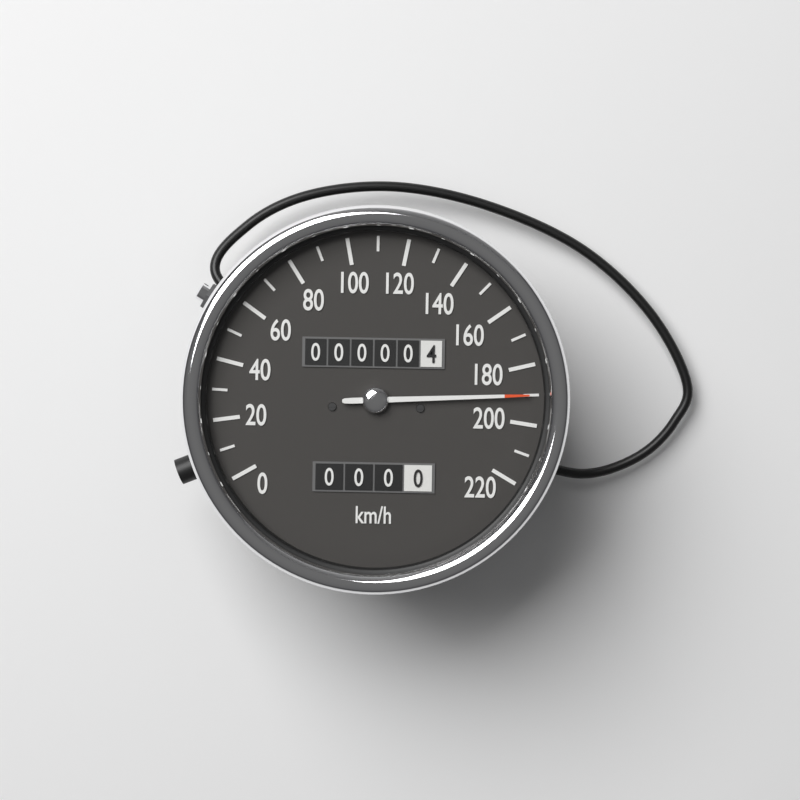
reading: 190 km/h
